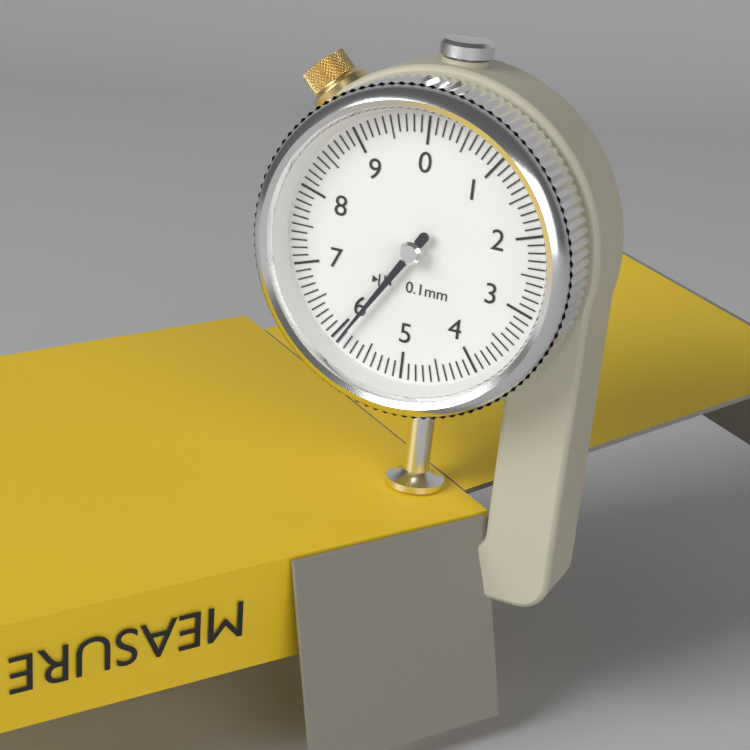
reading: 5.9 mm
